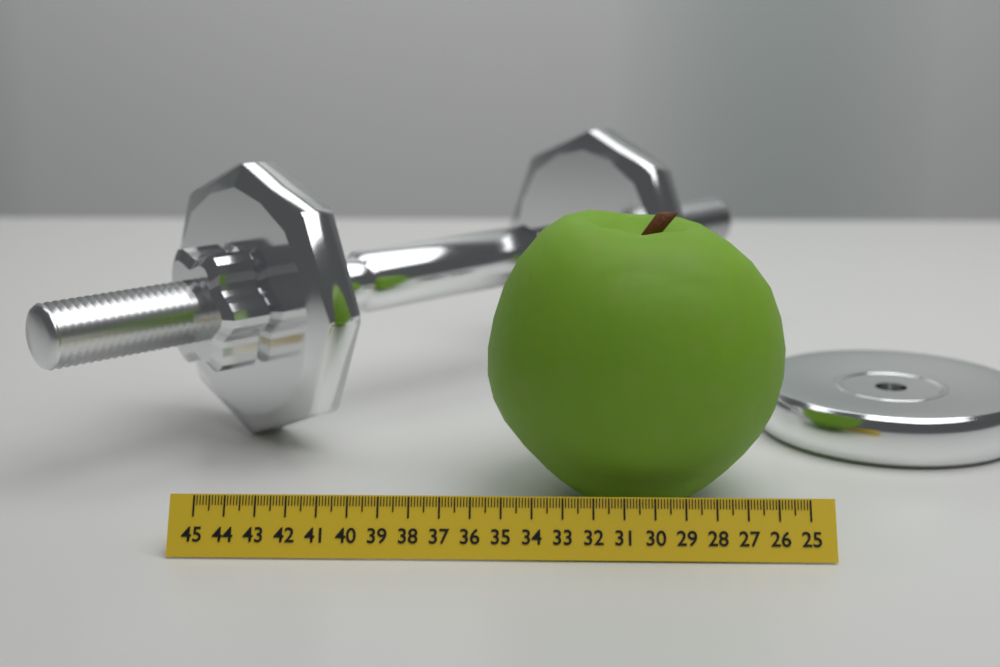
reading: 35.6 (no unit)
